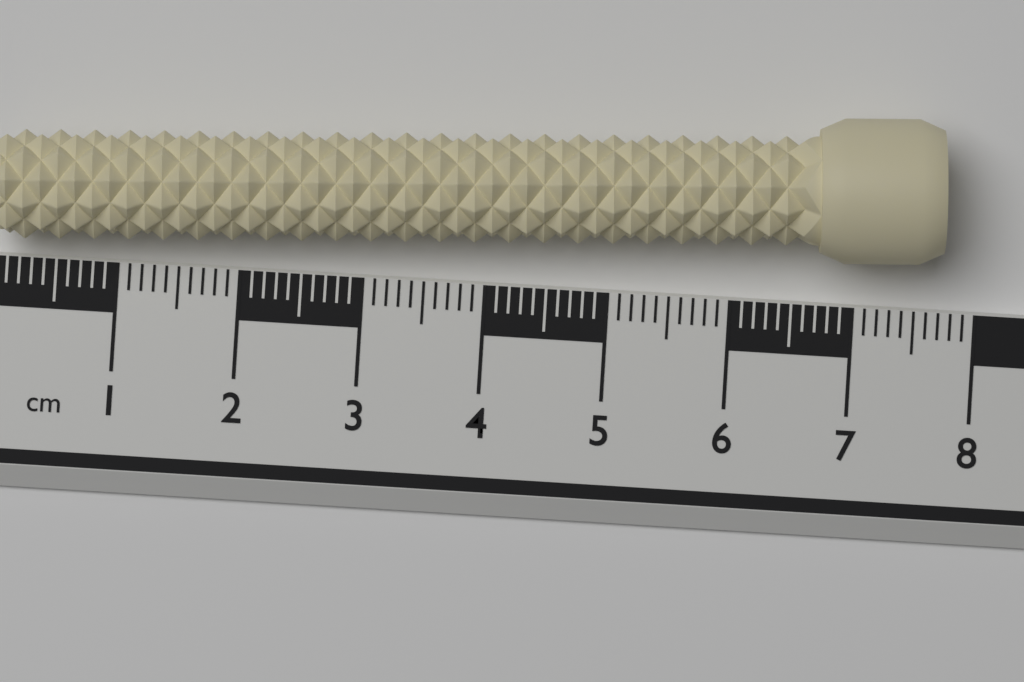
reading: 7.7 cm
